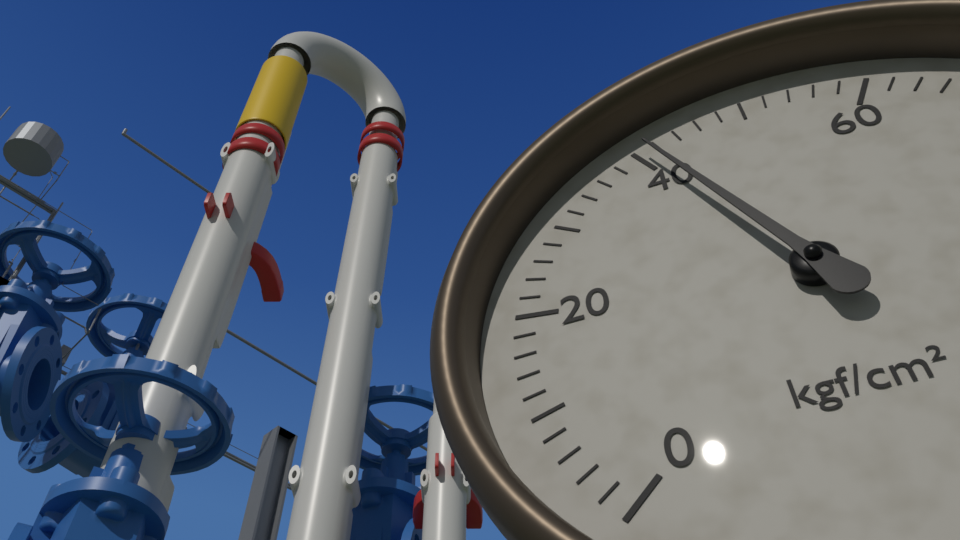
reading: 41 kgf/cm²
